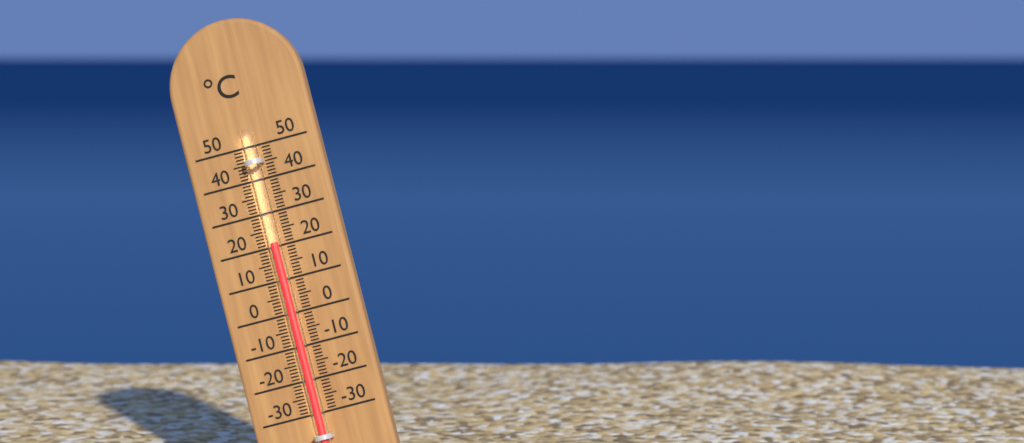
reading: 21 °C
